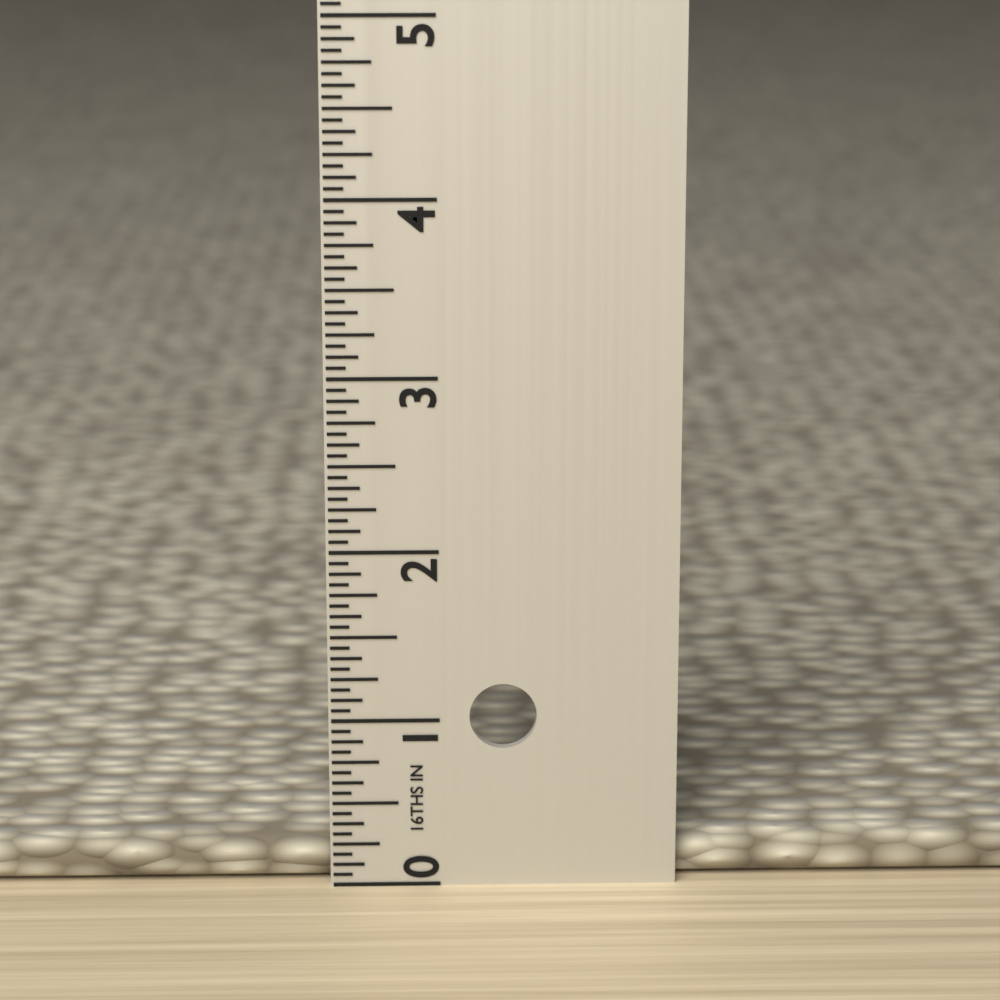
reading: 0.2500 in
